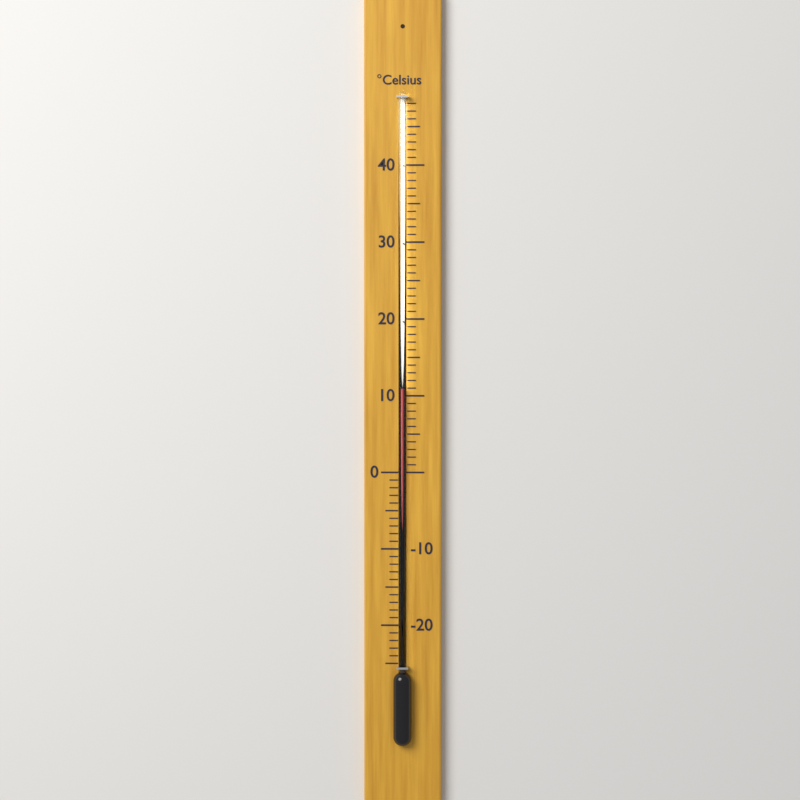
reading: 11 °C
